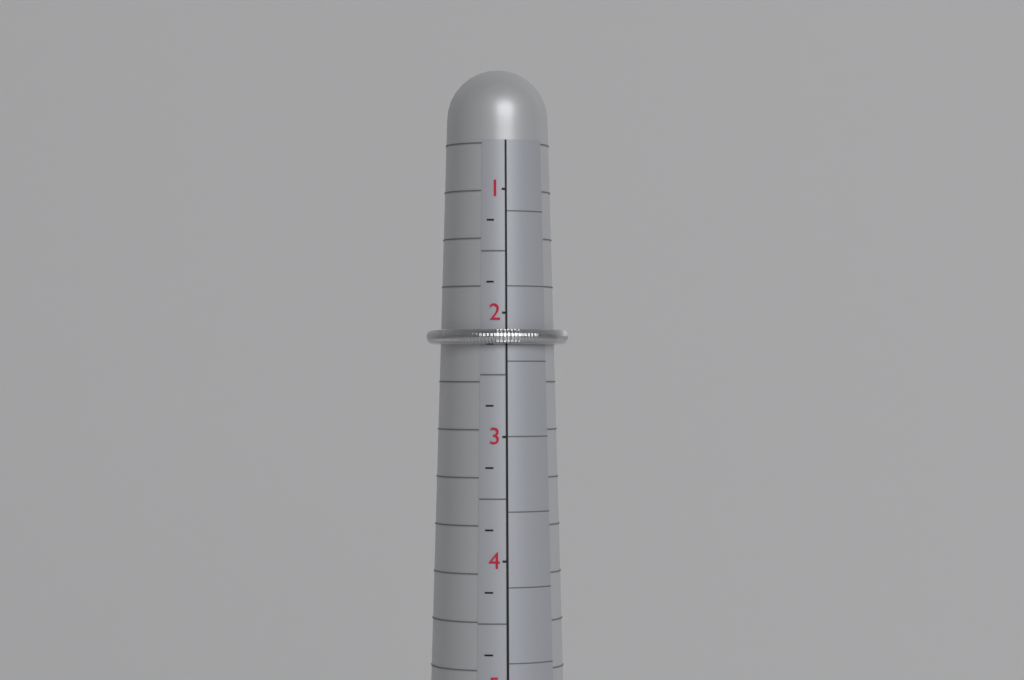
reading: 2.25 (no unit)
